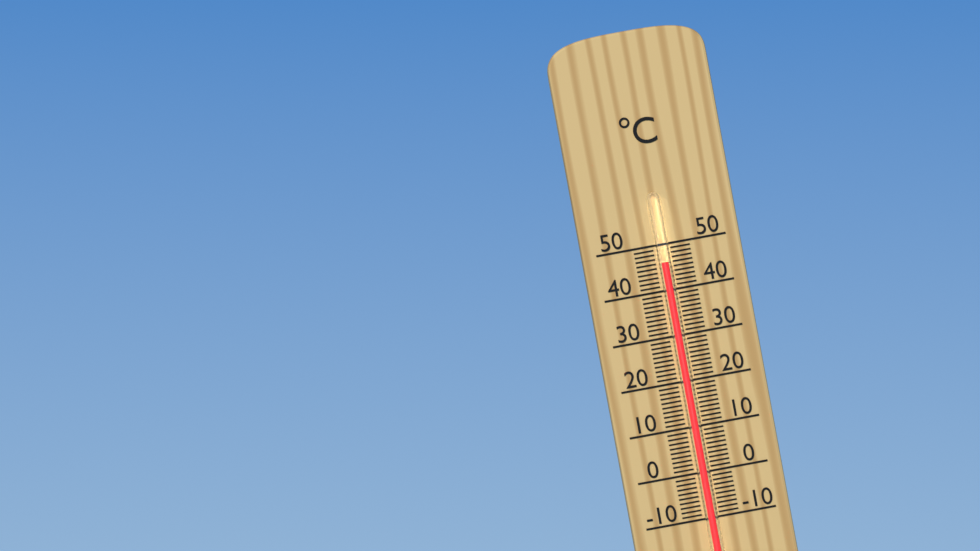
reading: 46 °C
